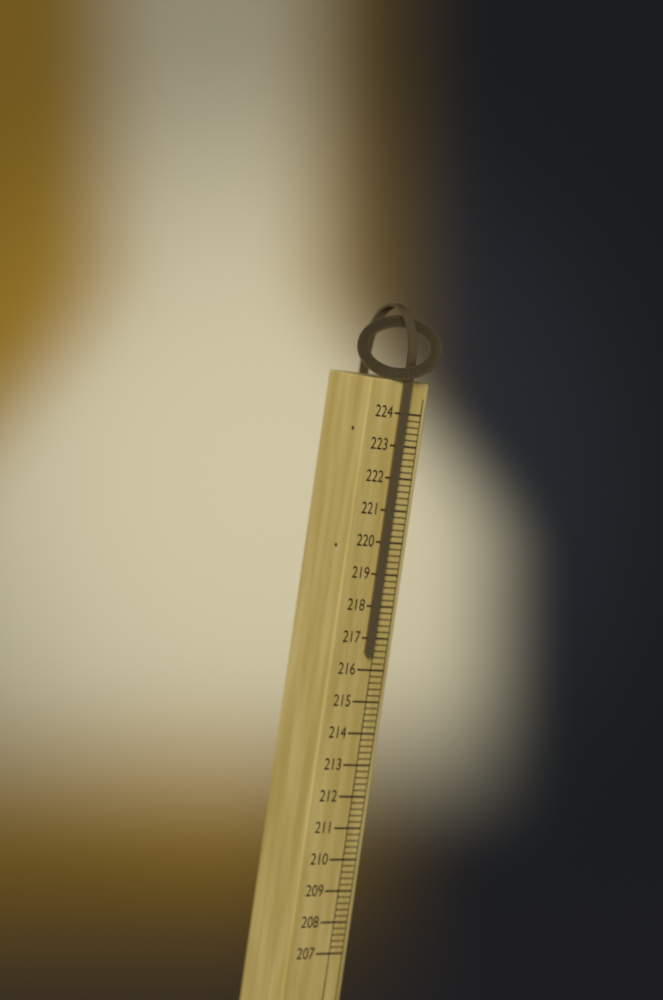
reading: 216.4 (no unit)
